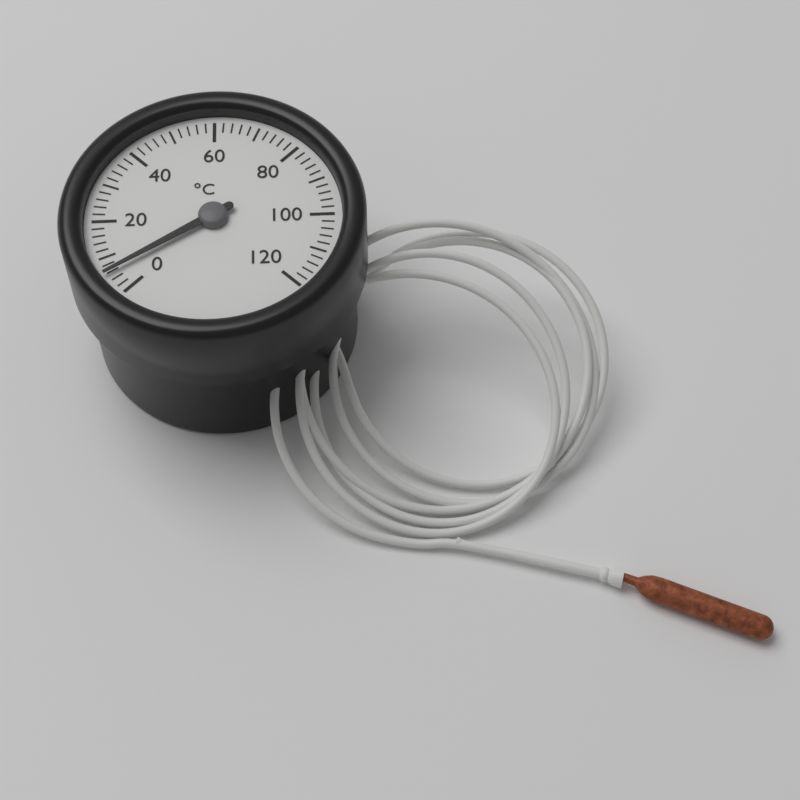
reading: 6 °C
